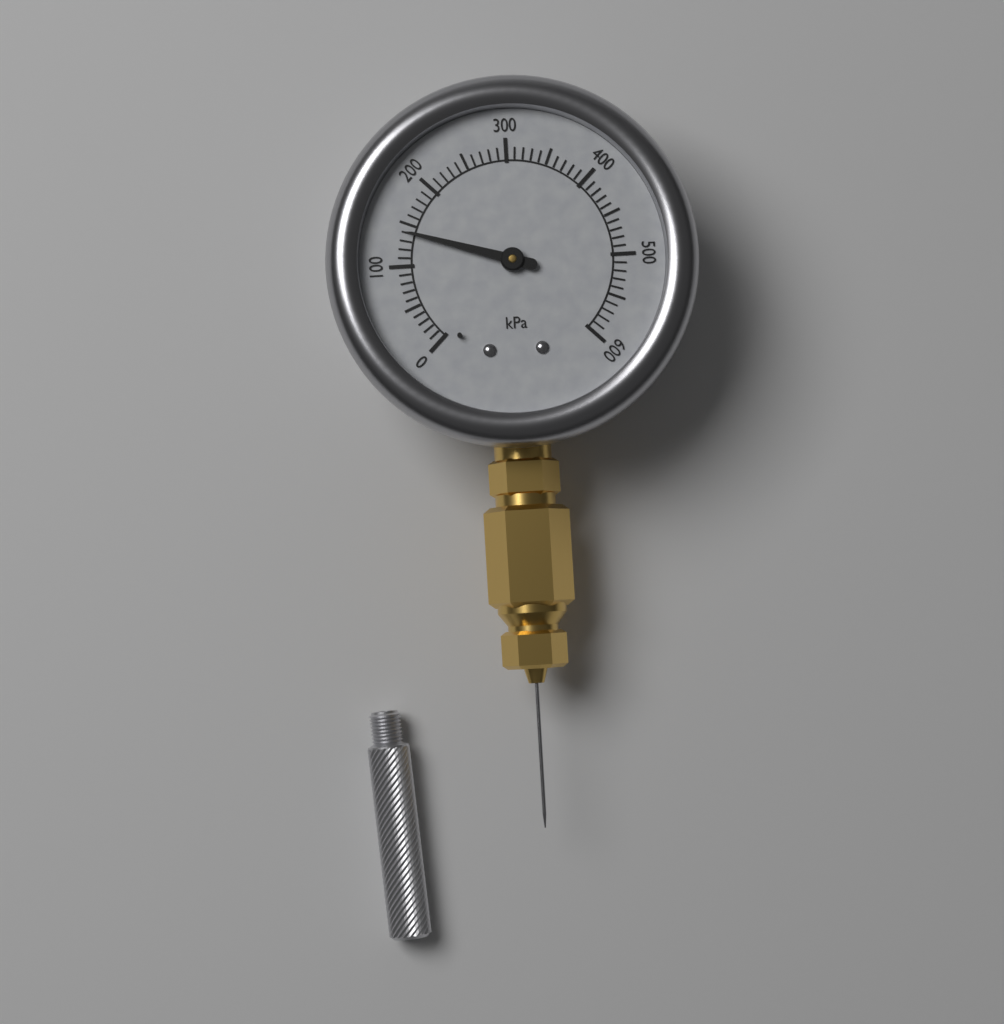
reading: 140 kPa
